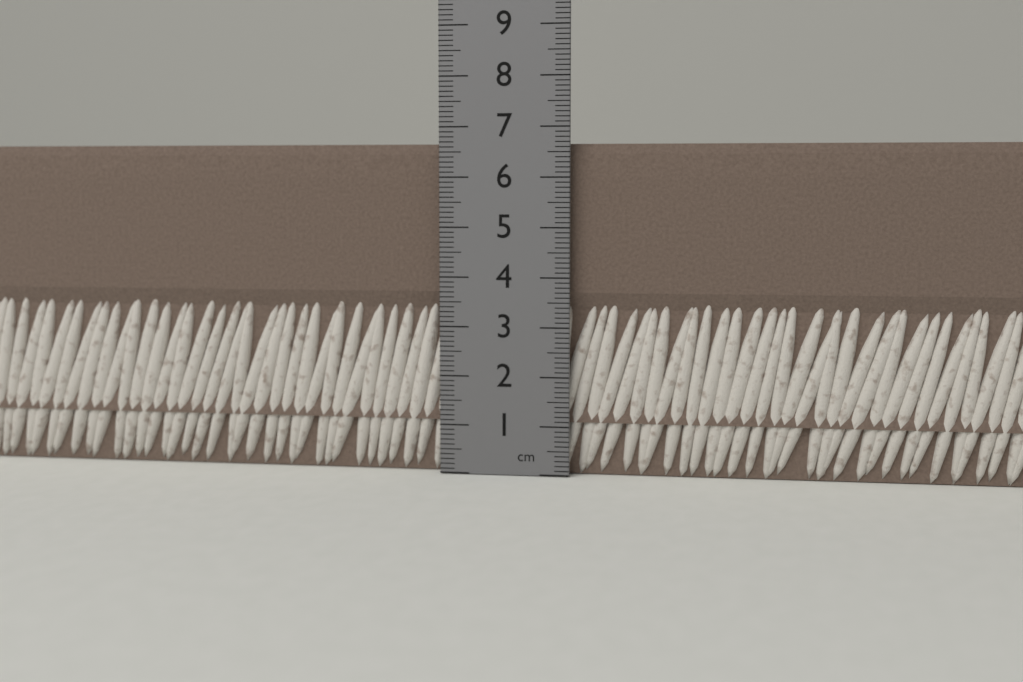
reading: 6.7 cm
